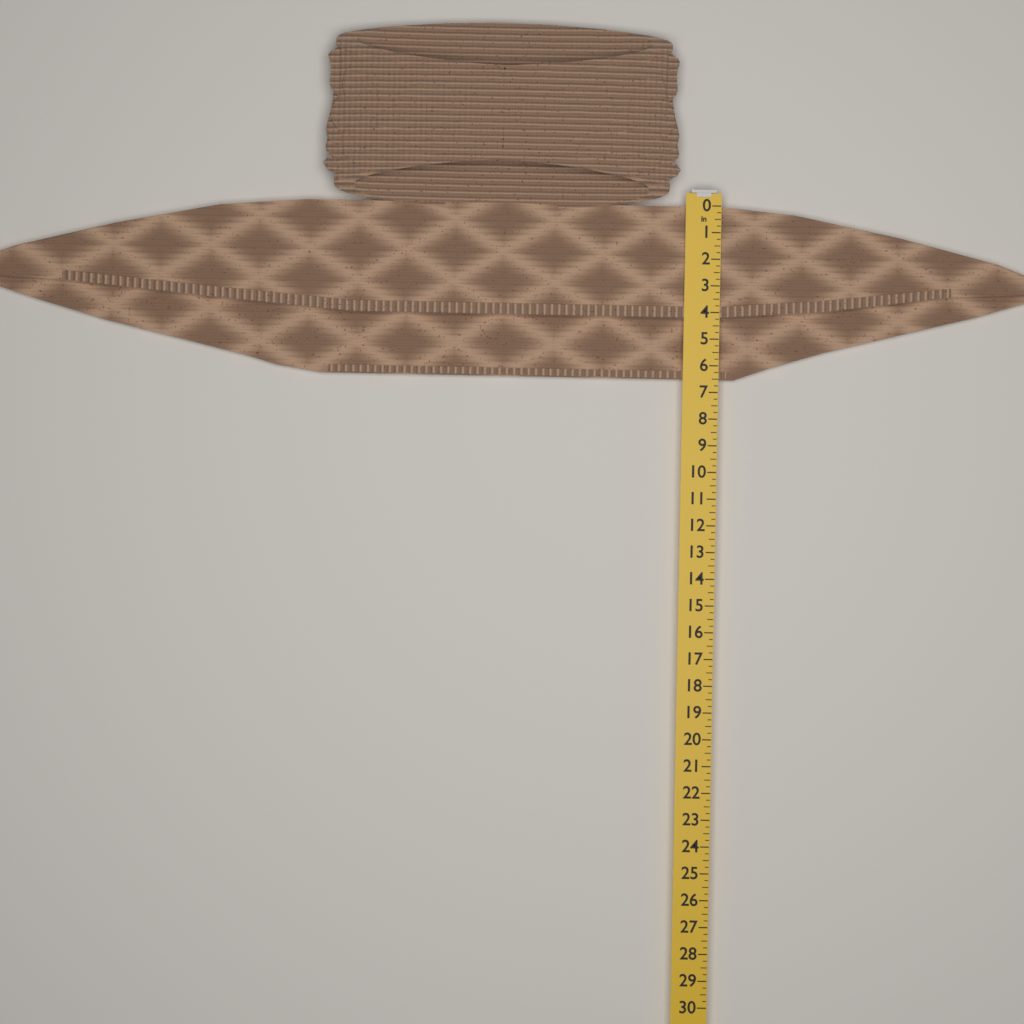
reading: 6.50 in
